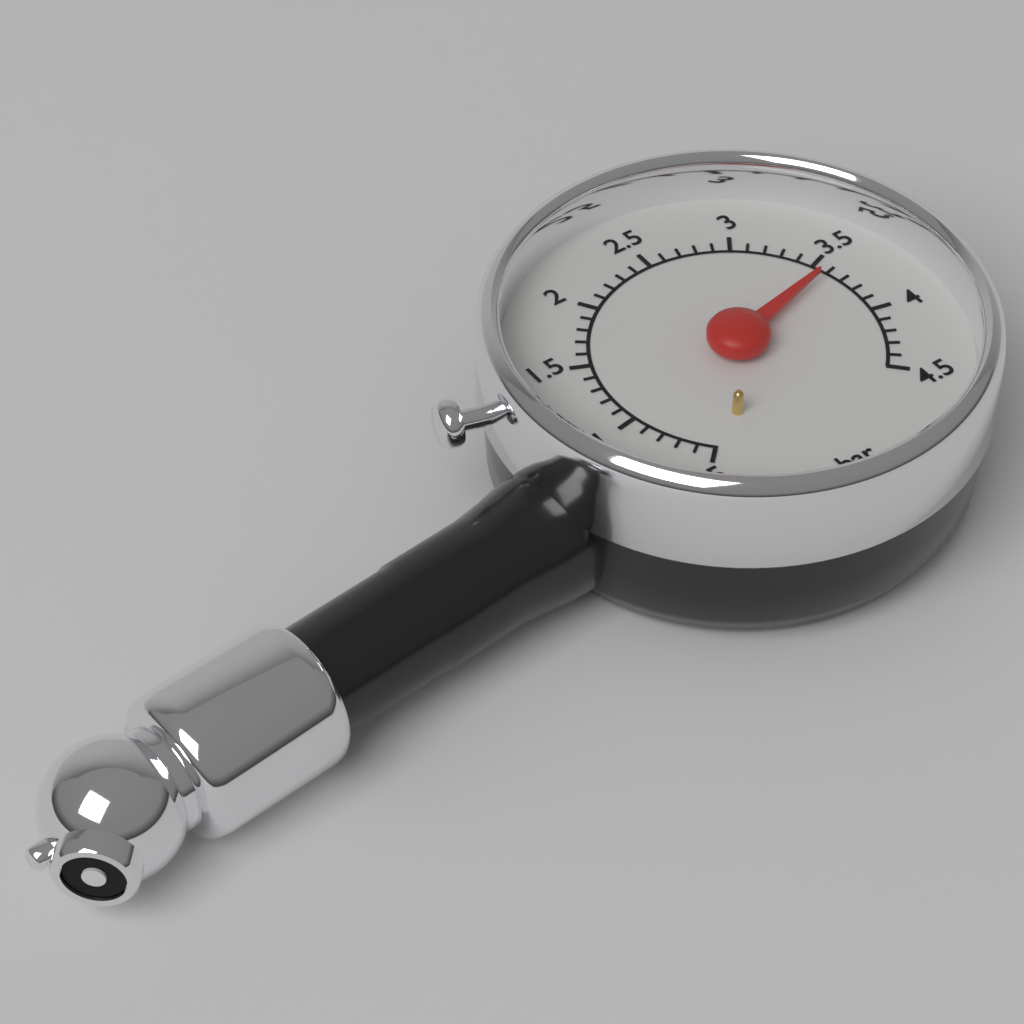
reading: 3.6 bar
